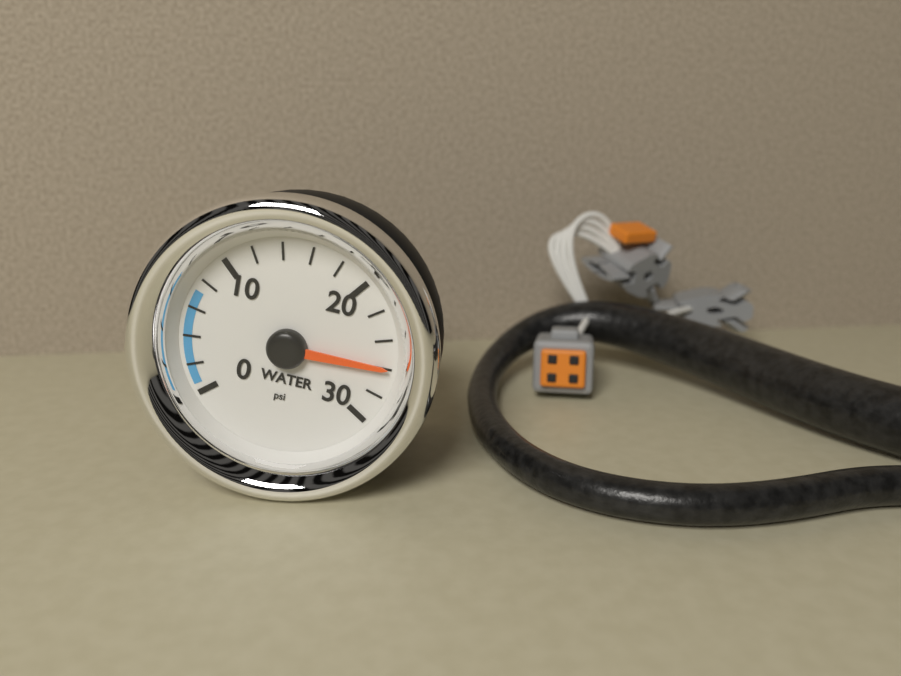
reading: 26 psi
